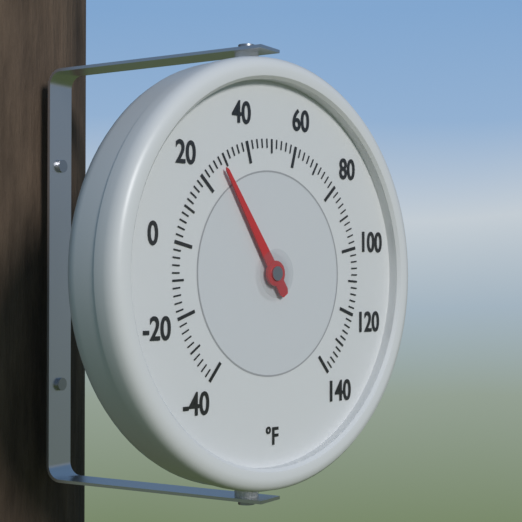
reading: 28 °F
